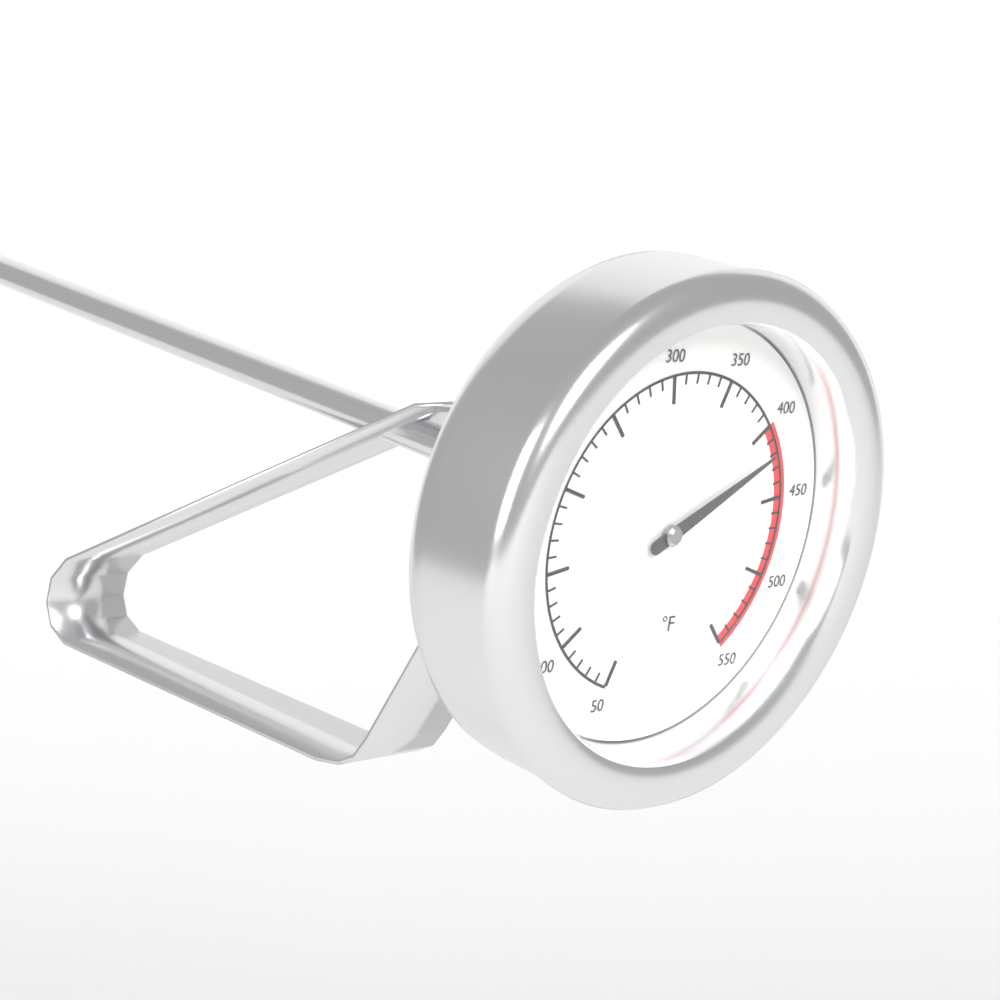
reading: 420 °F
